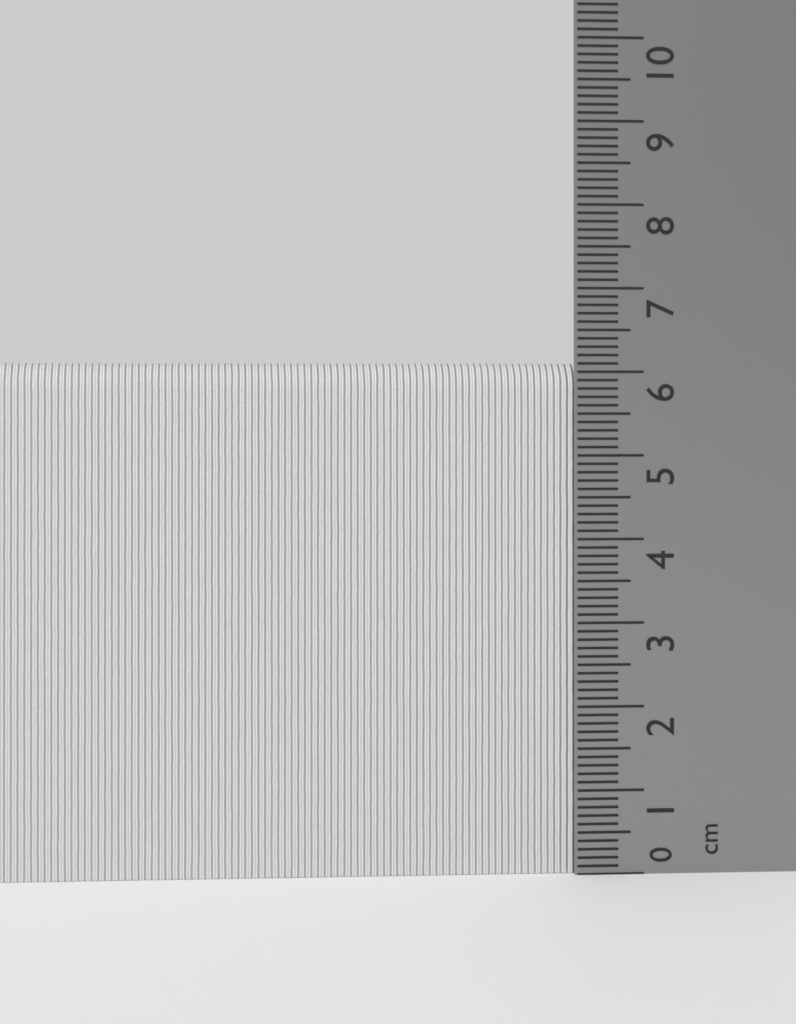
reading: 6.1 cm
